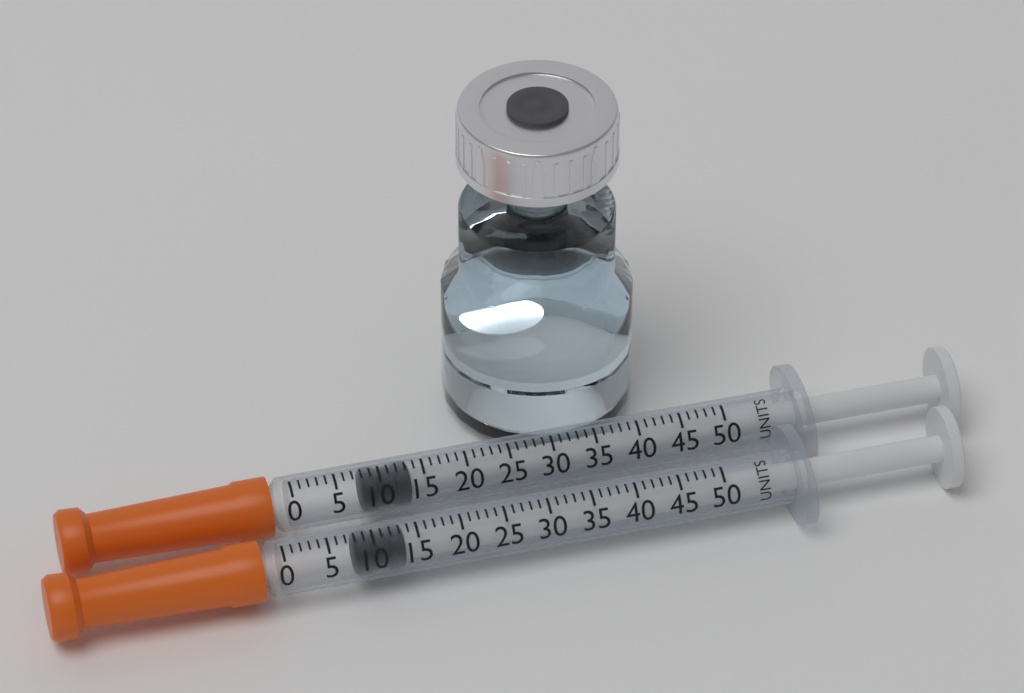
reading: 8 units
